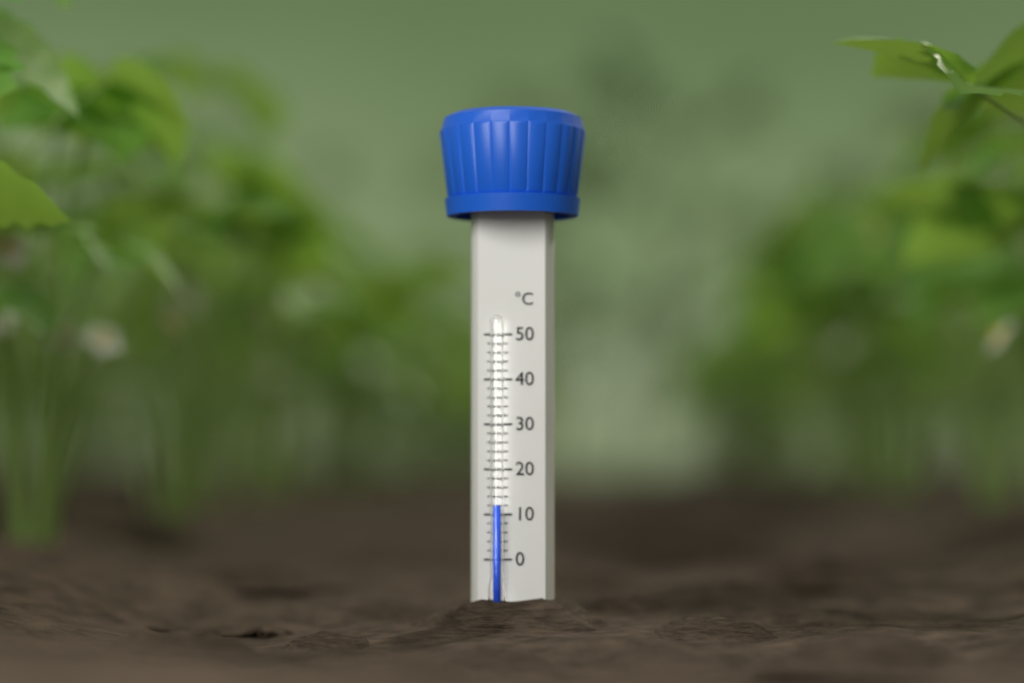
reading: 12 °C
